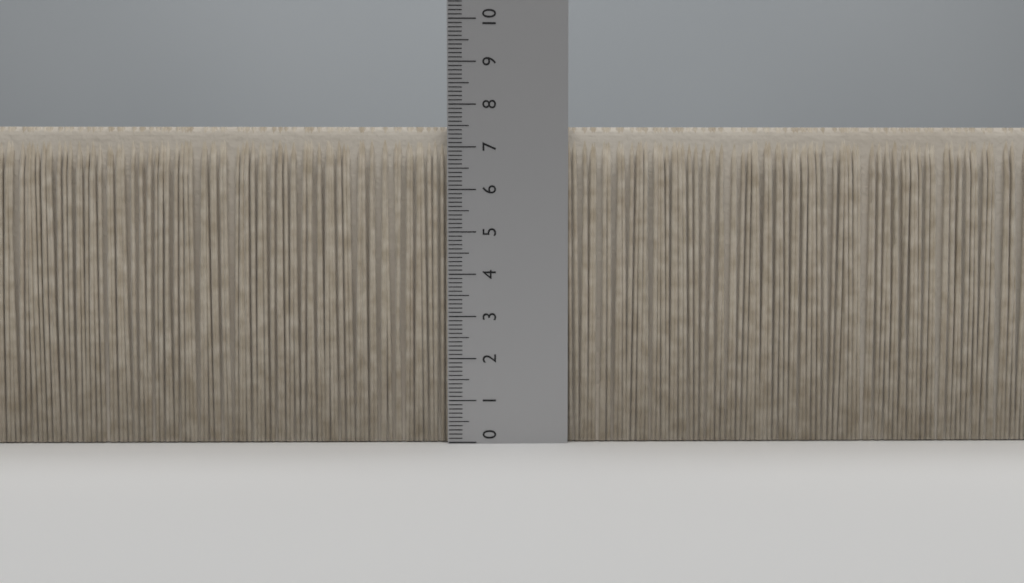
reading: 7.5 (no unit)
